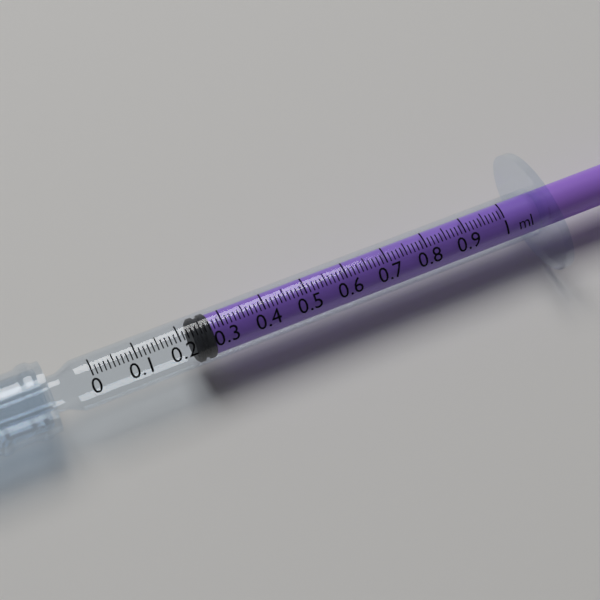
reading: 0.23 ml
